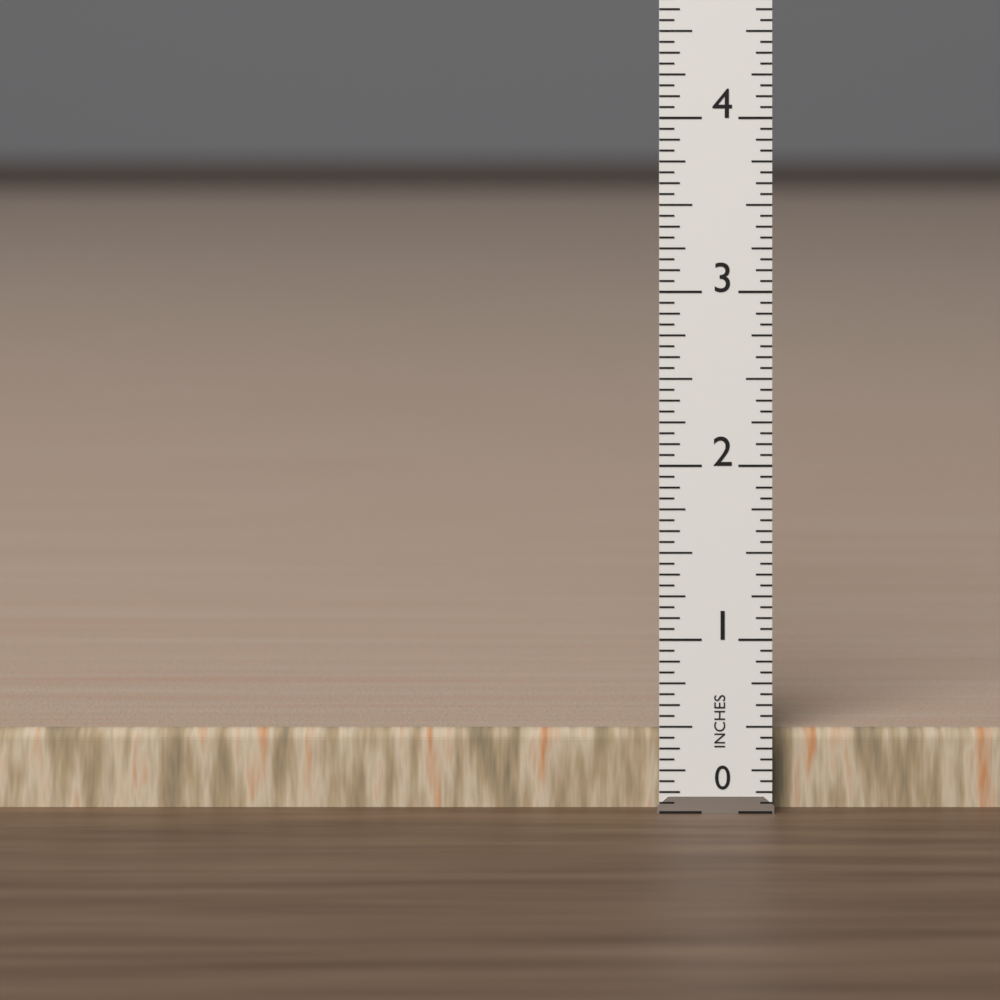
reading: 0.4500 in
